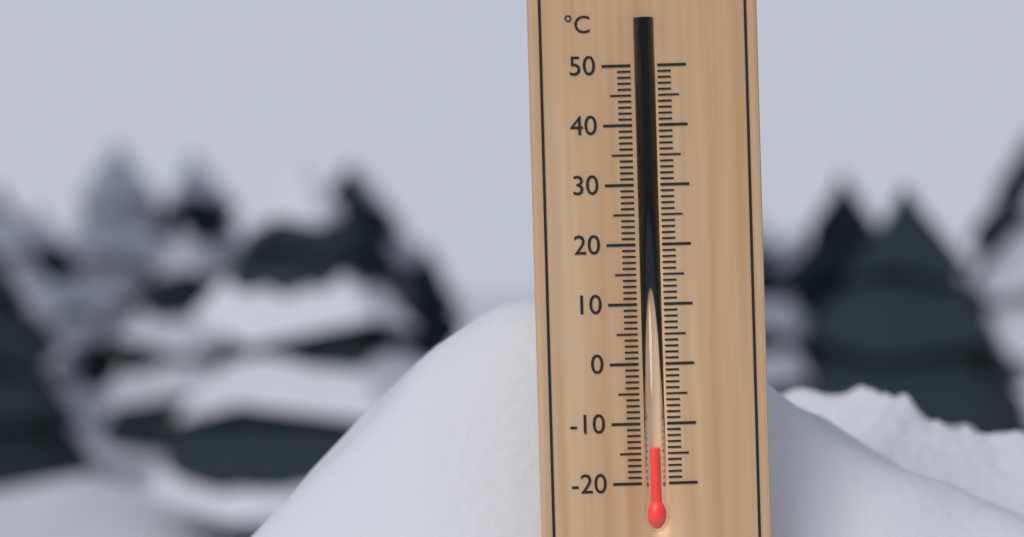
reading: -14 °C
